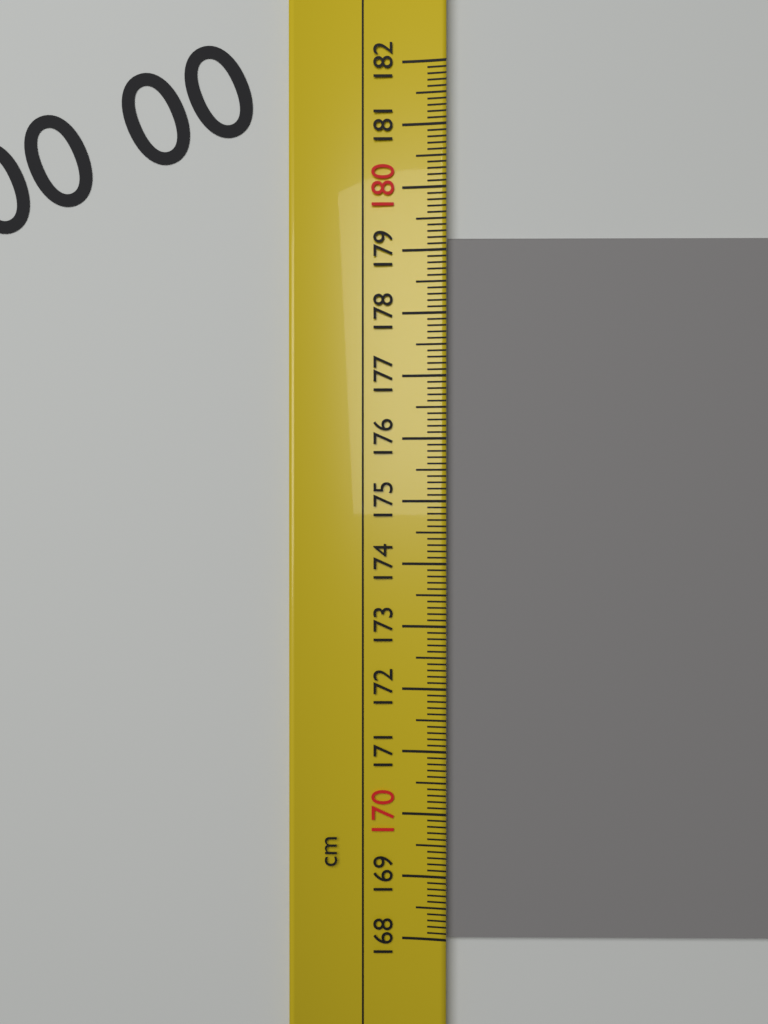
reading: 179.2 cm
